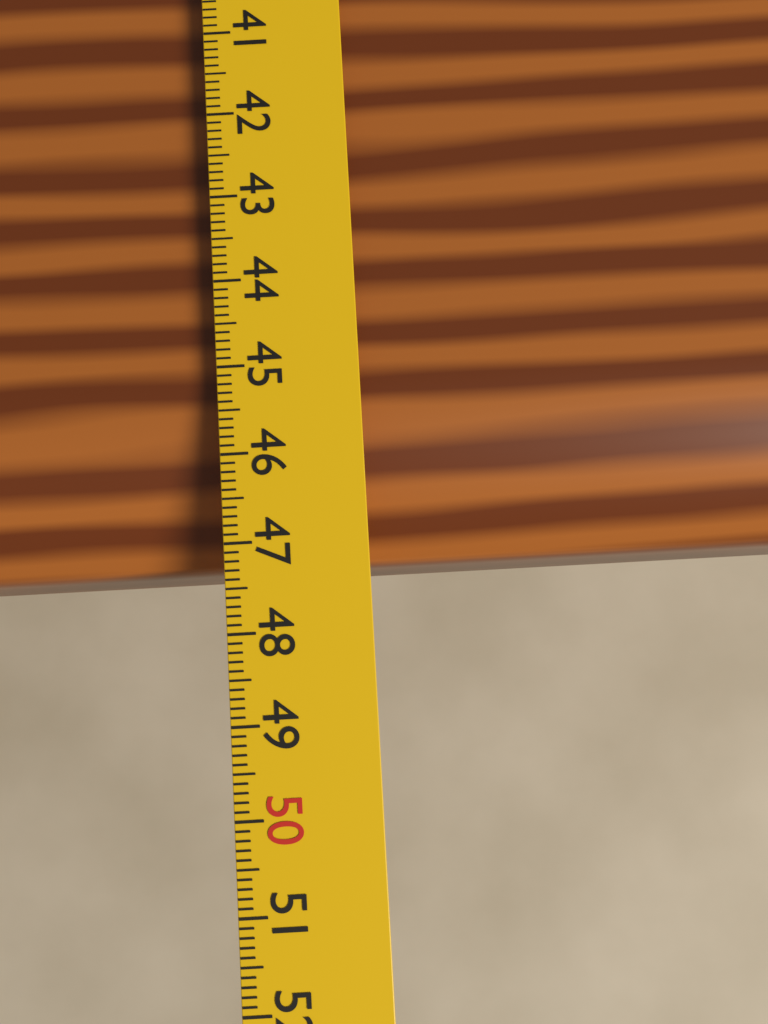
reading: 47.3 cm
